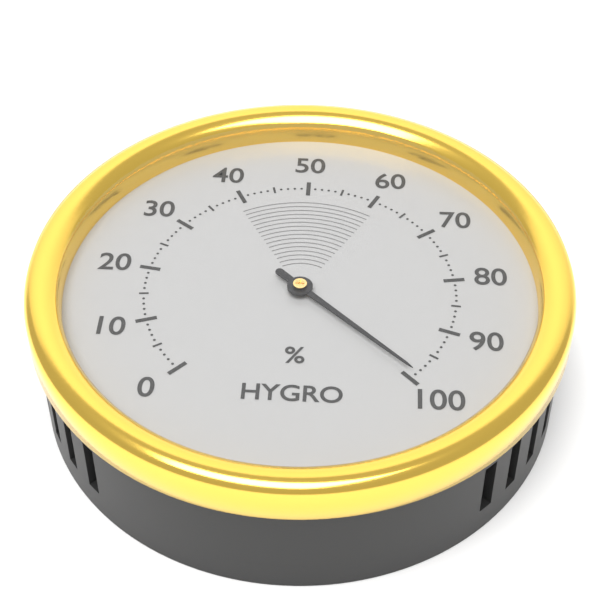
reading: 99 %
